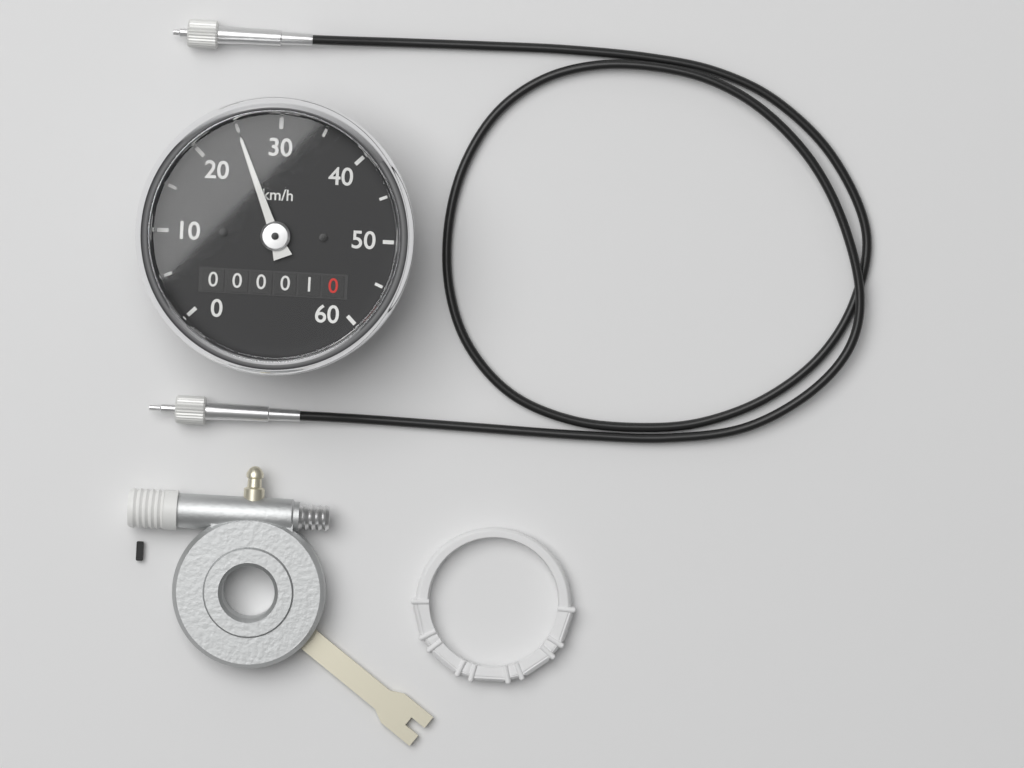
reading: 25 km/h
